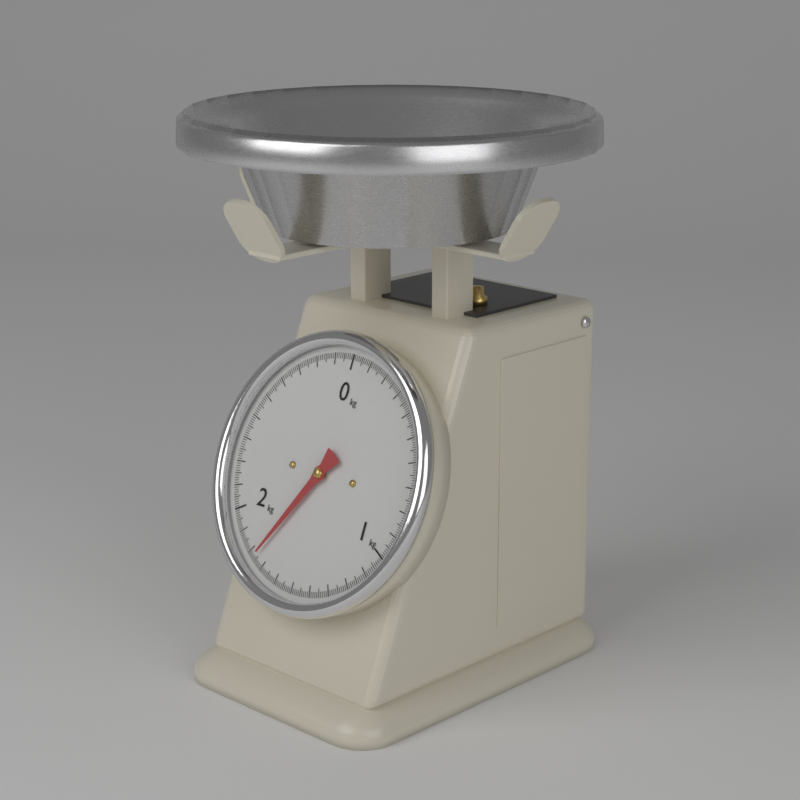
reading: 1.76 kg
